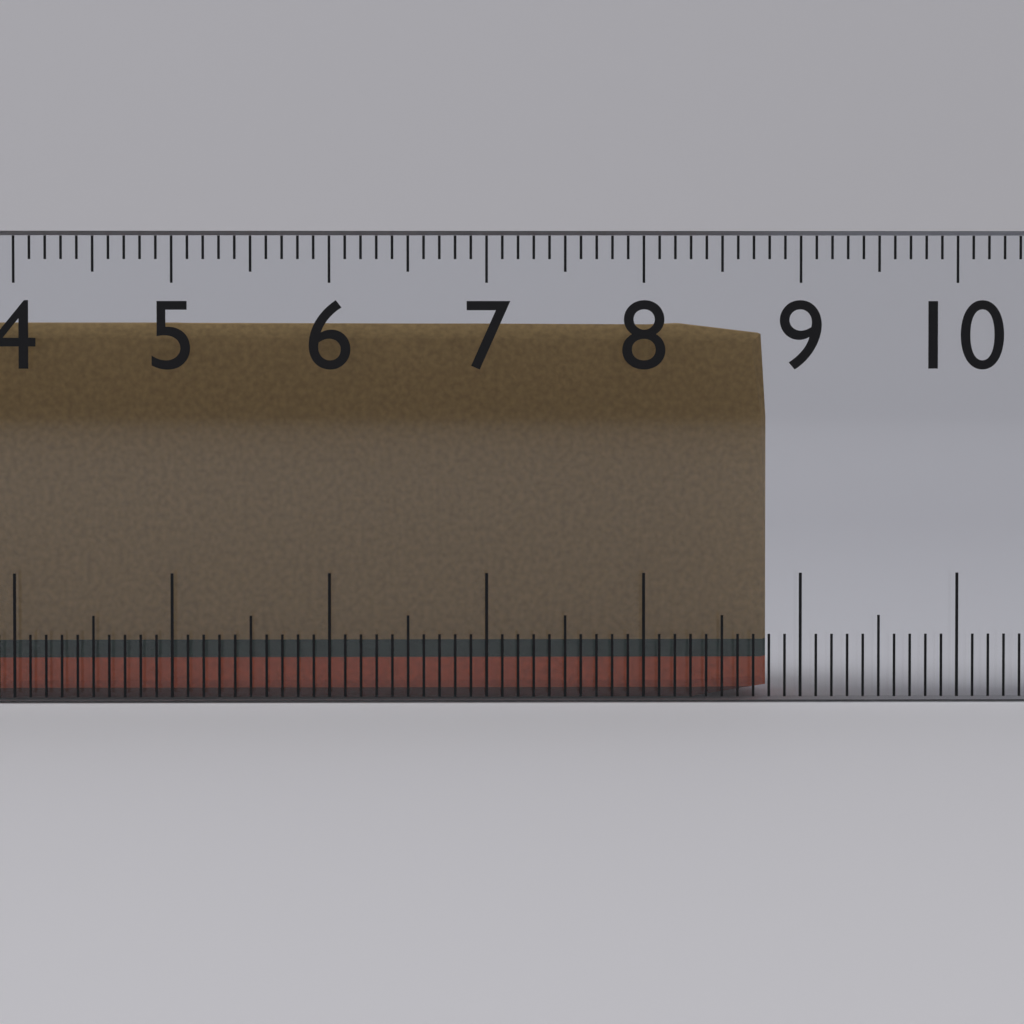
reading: 8.8 cm
